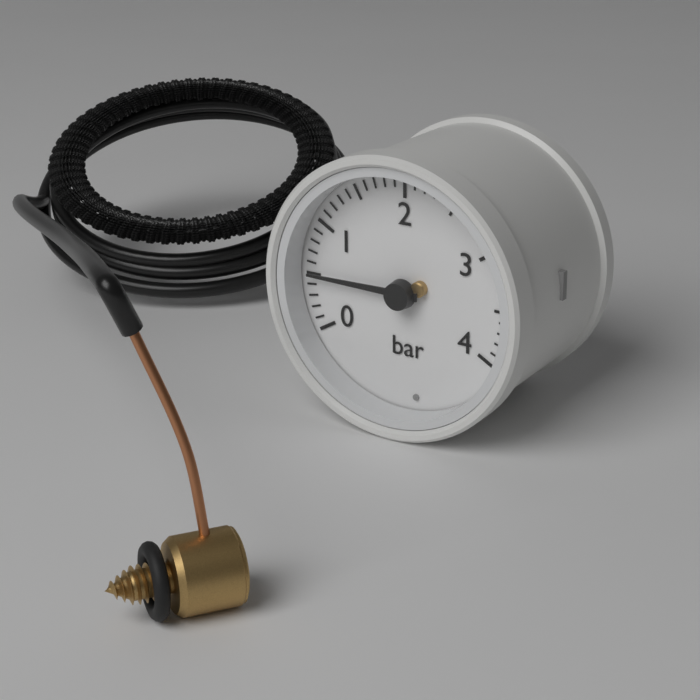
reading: 0.5 bar
